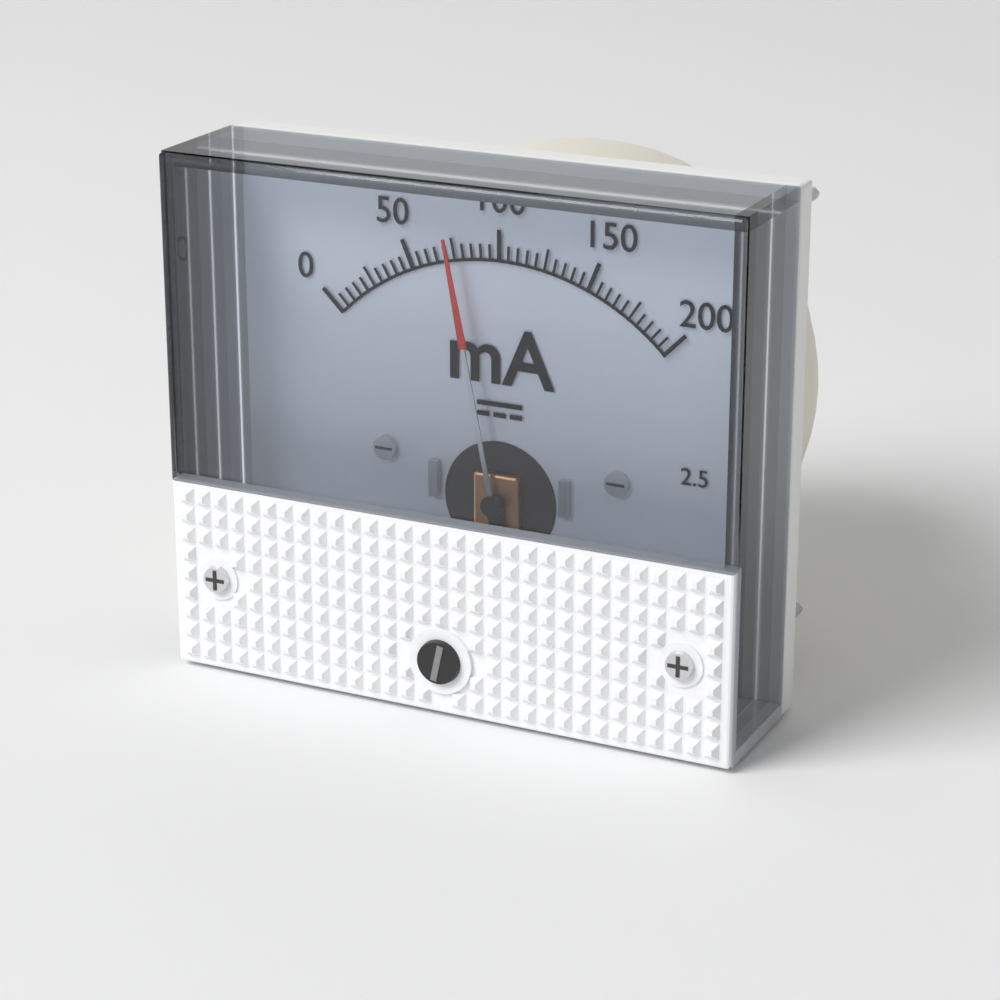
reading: 75 mA
